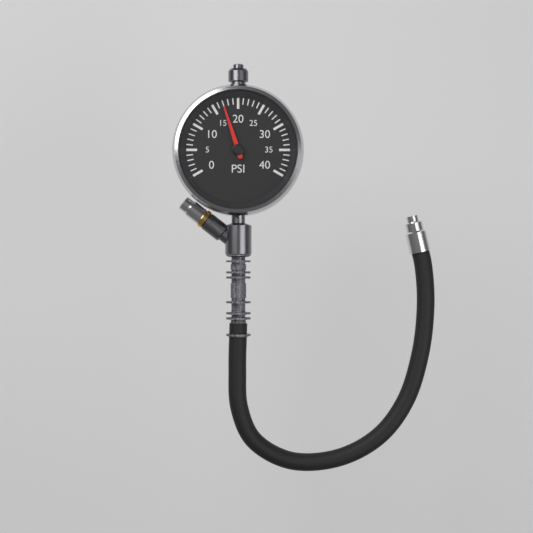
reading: 17 psi
